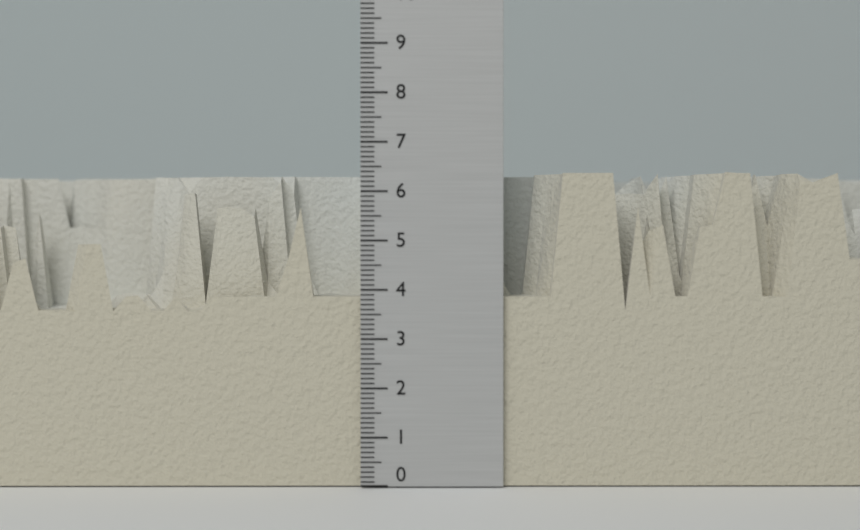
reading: 6.4 (no unit)
